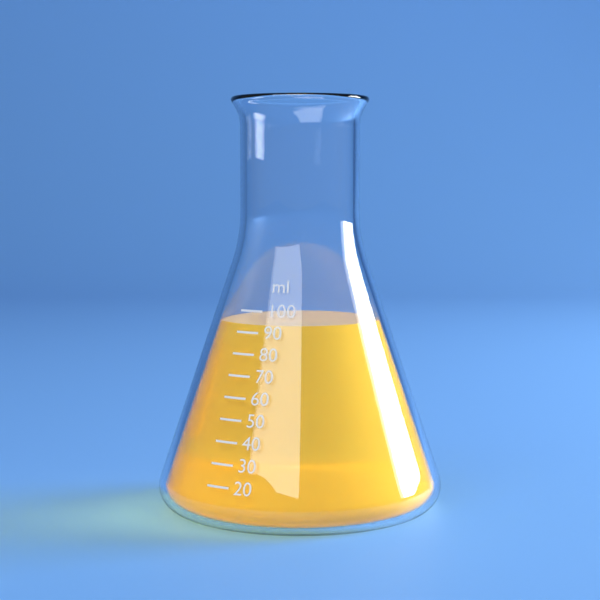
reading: 93 ml
